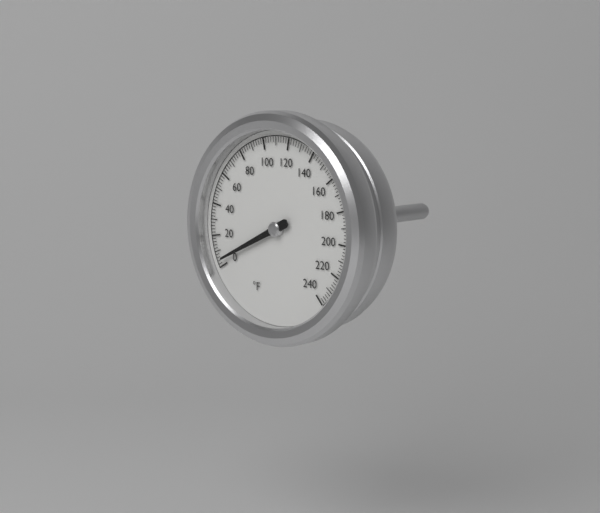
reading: 4 °F
